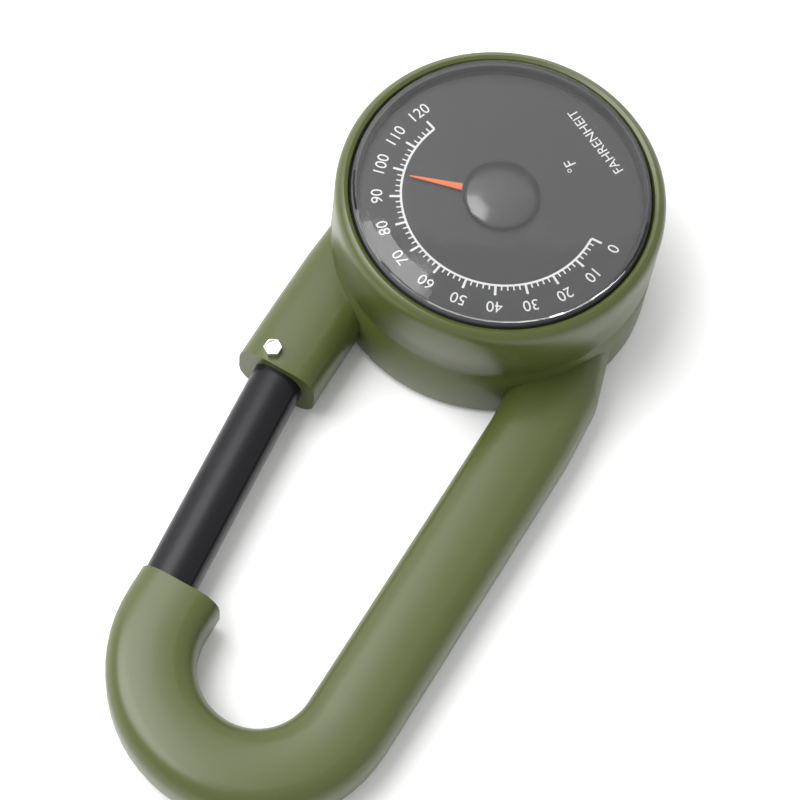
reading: 98 °F
